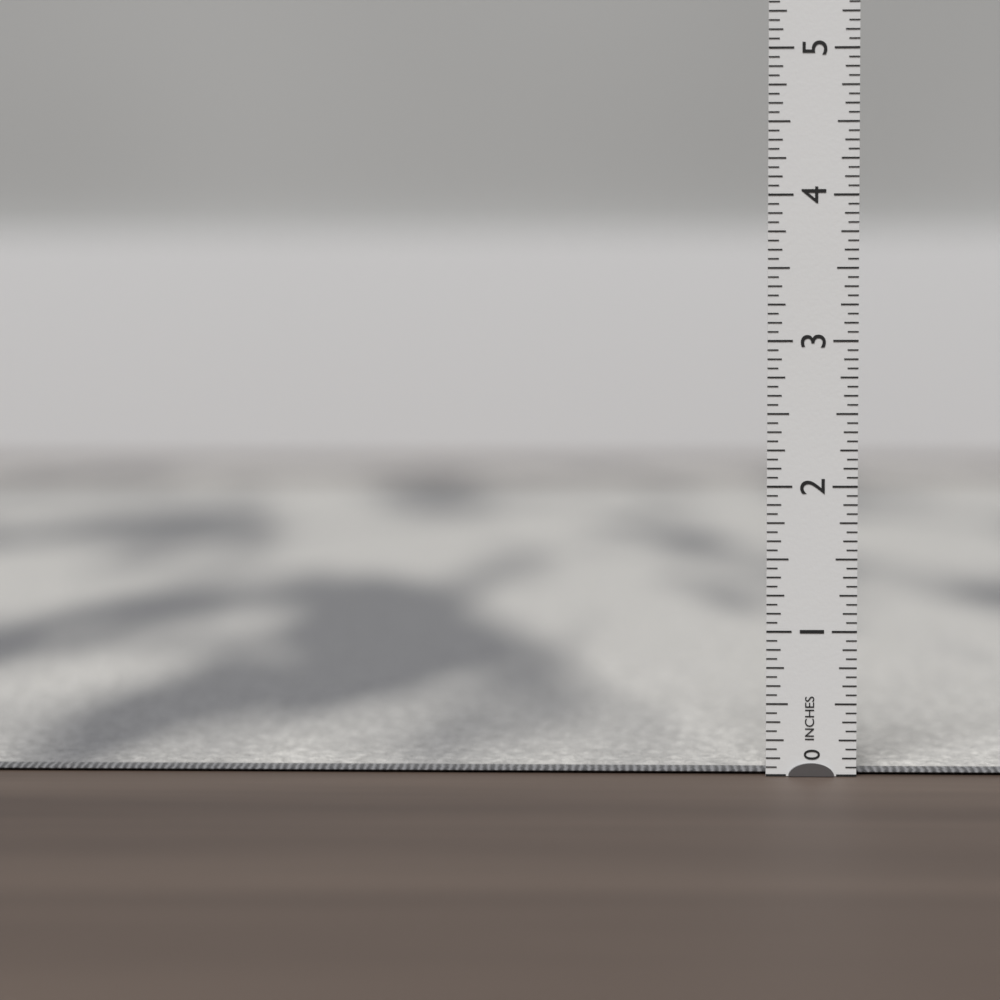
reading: 0.0625 in
